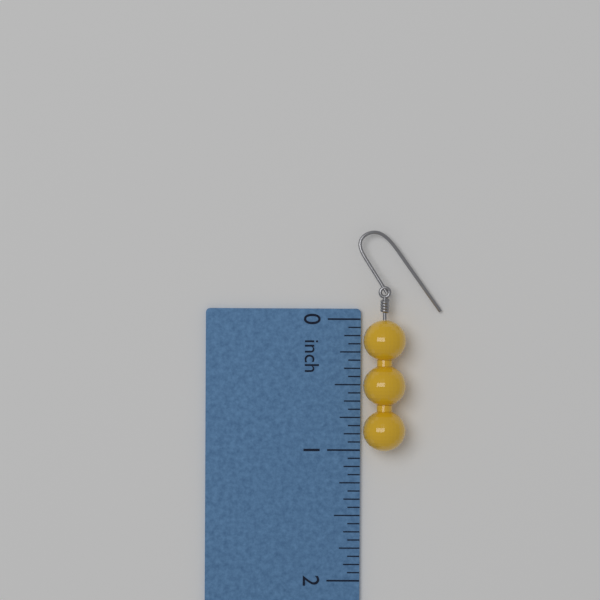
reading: 1.0000 inch
